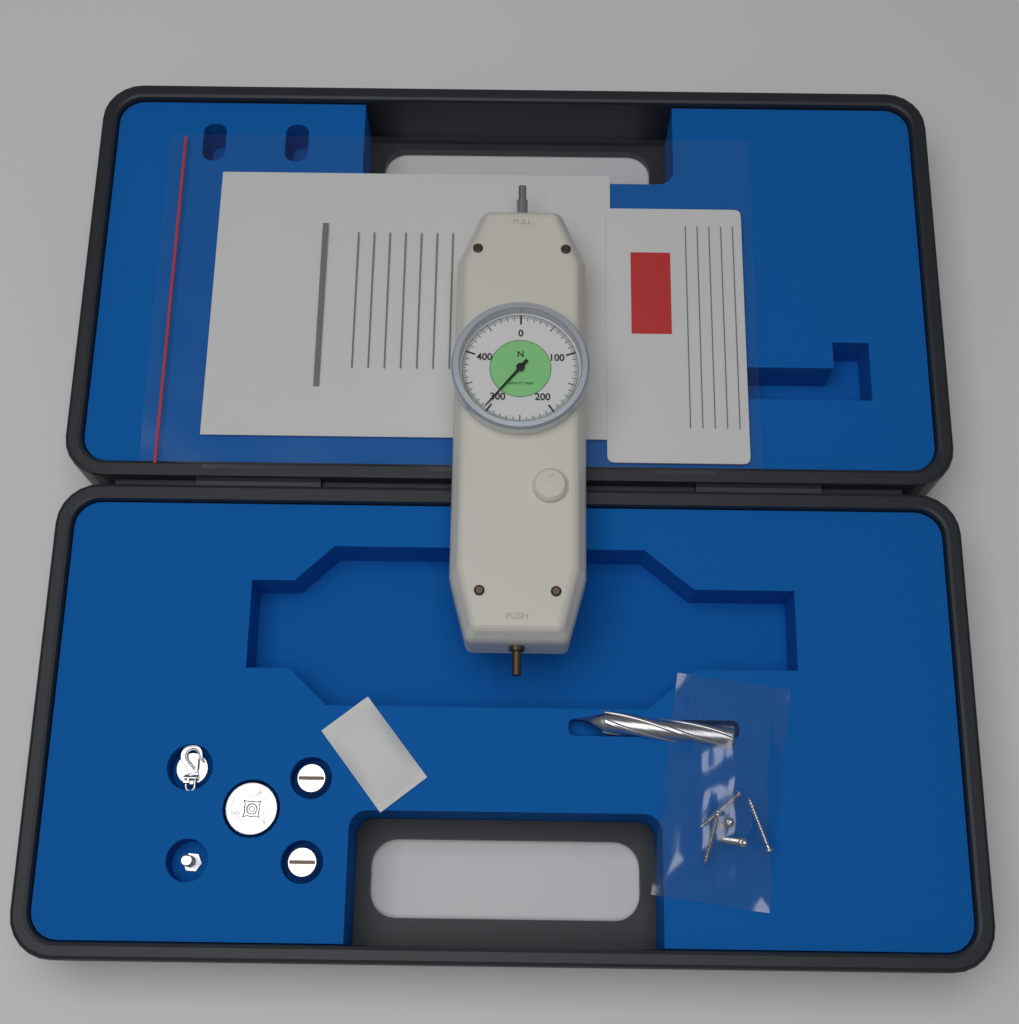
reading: 305.0 N
